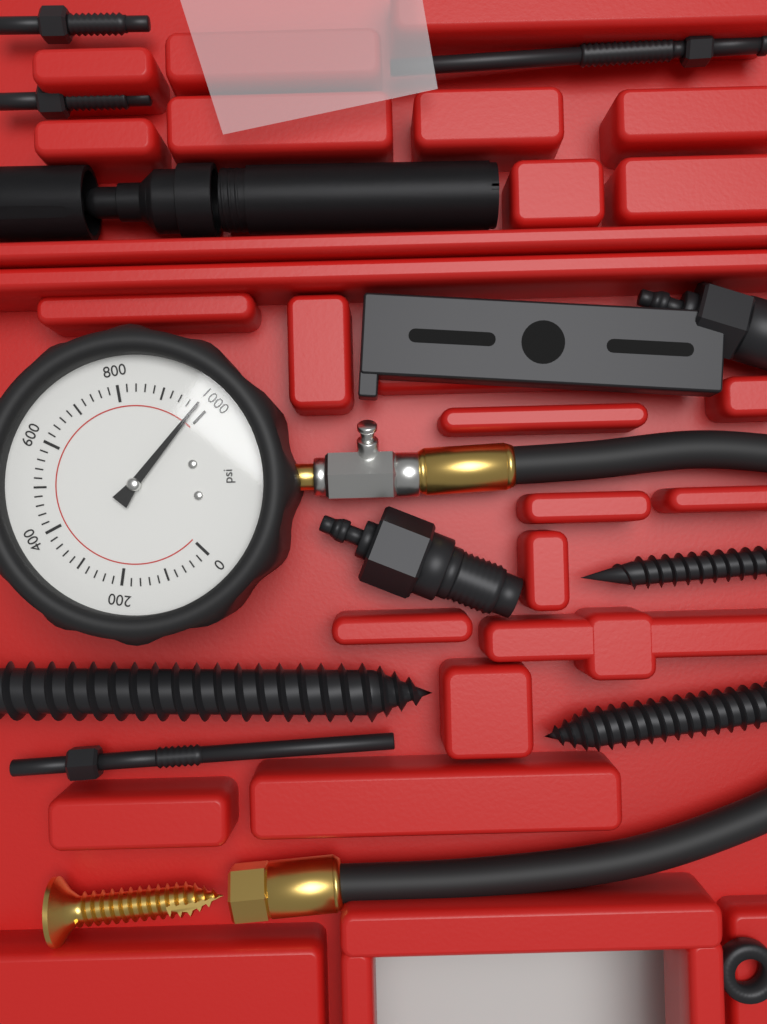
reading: 980 psi
